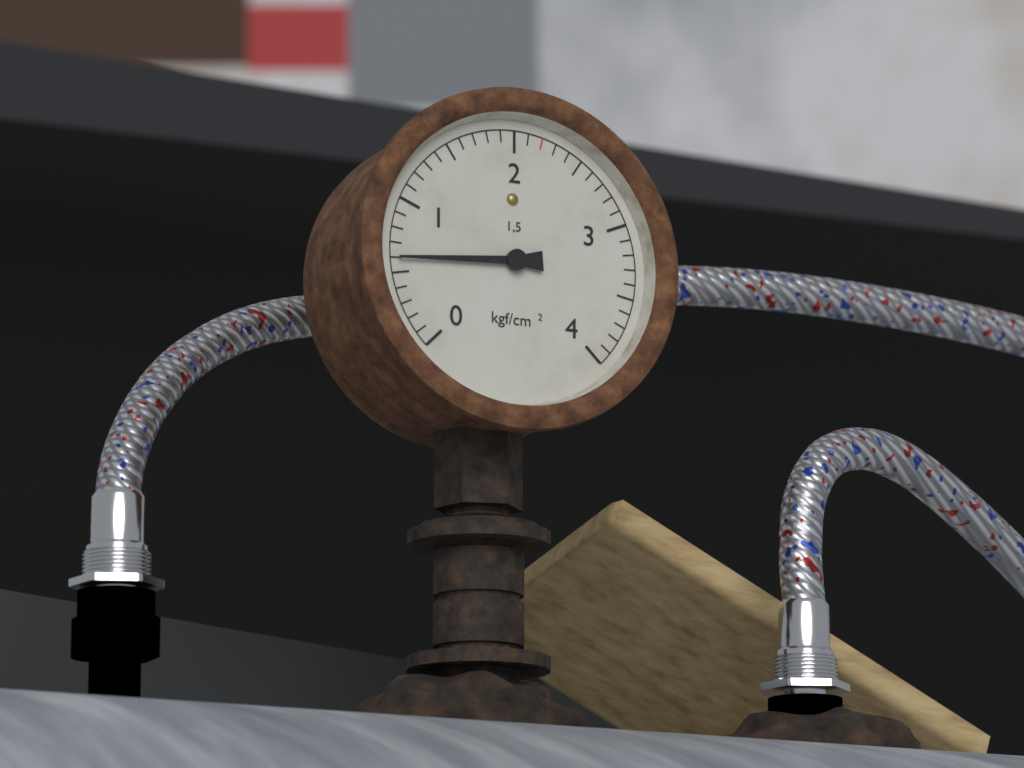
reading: 0.6 kgf/cm²
